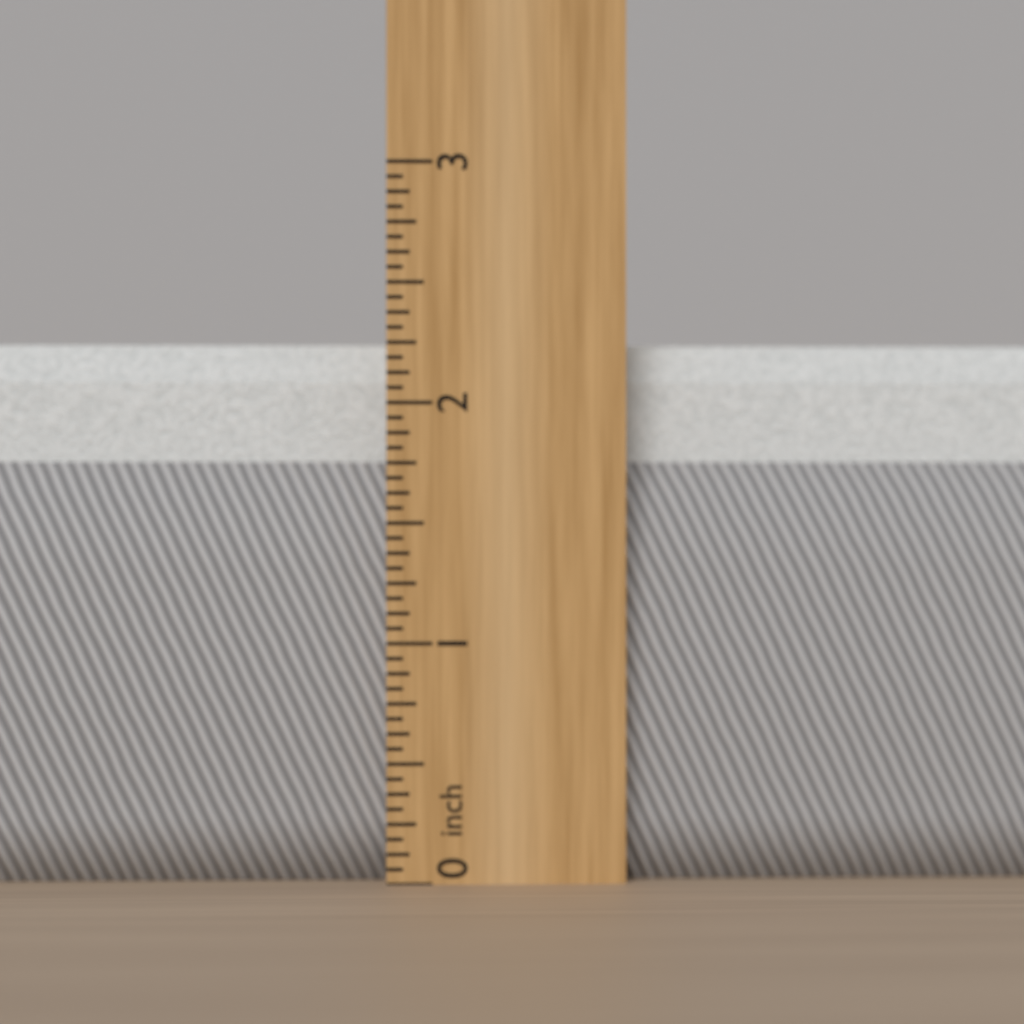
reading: 2.2500 inch
